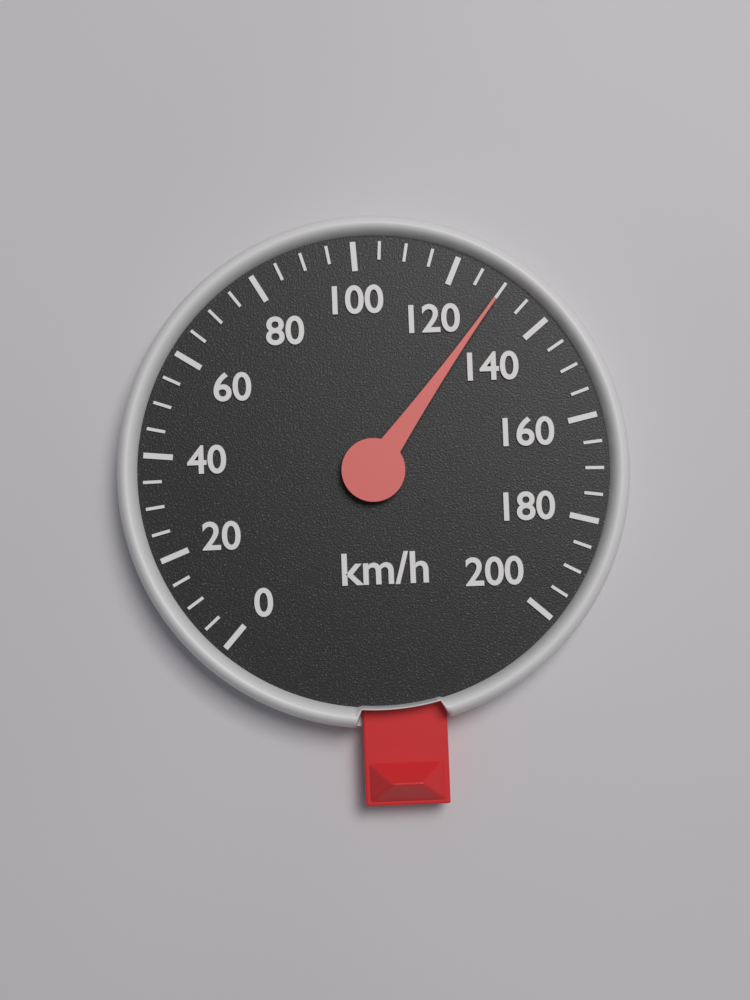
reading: 130 km/h
